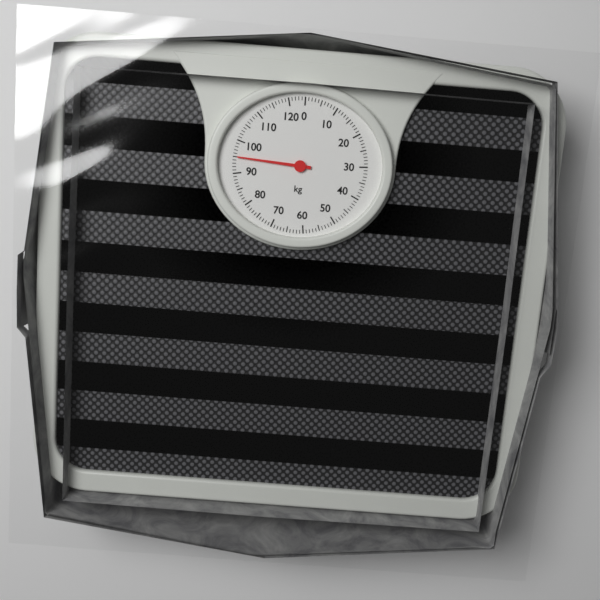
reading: 95 kg
